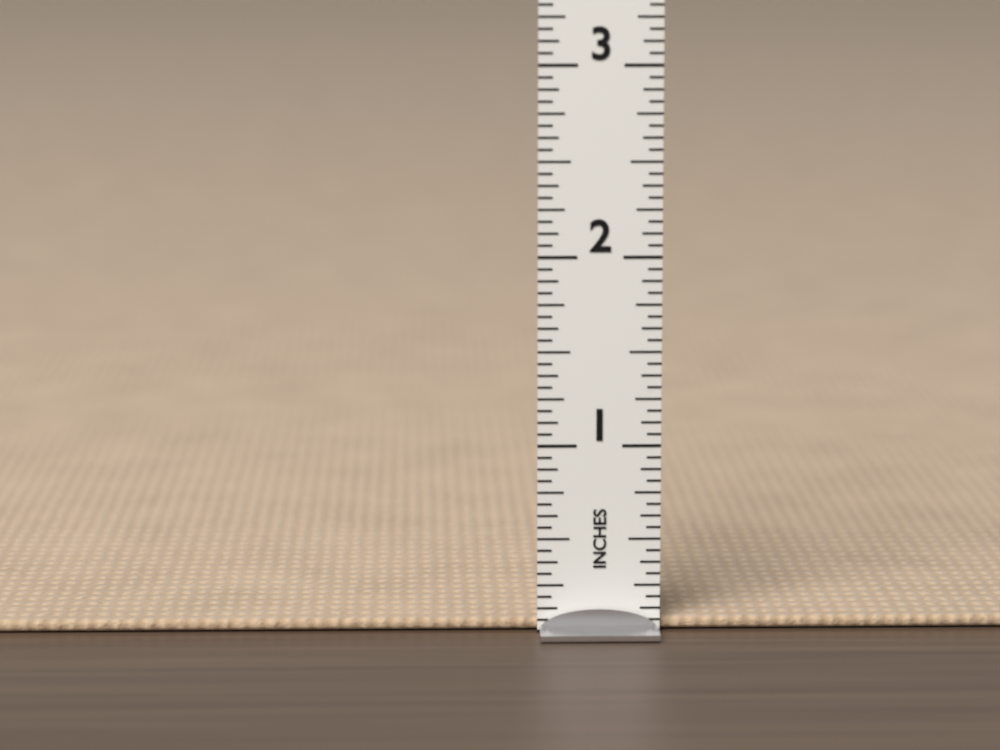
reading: 0.0625 in
